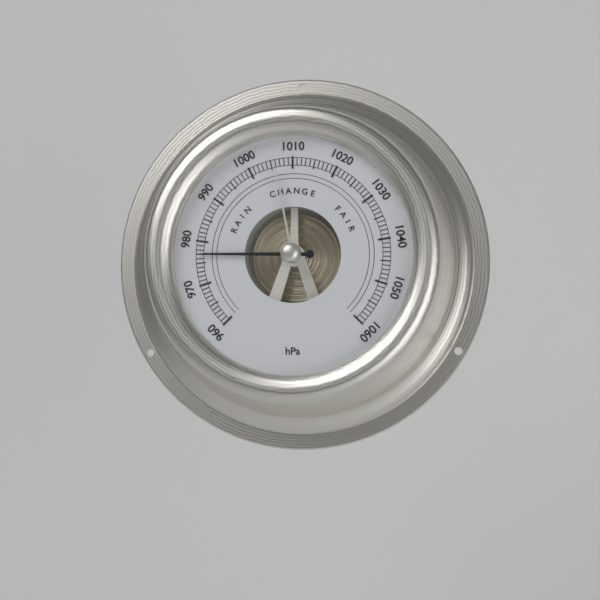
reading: 977 hPa
